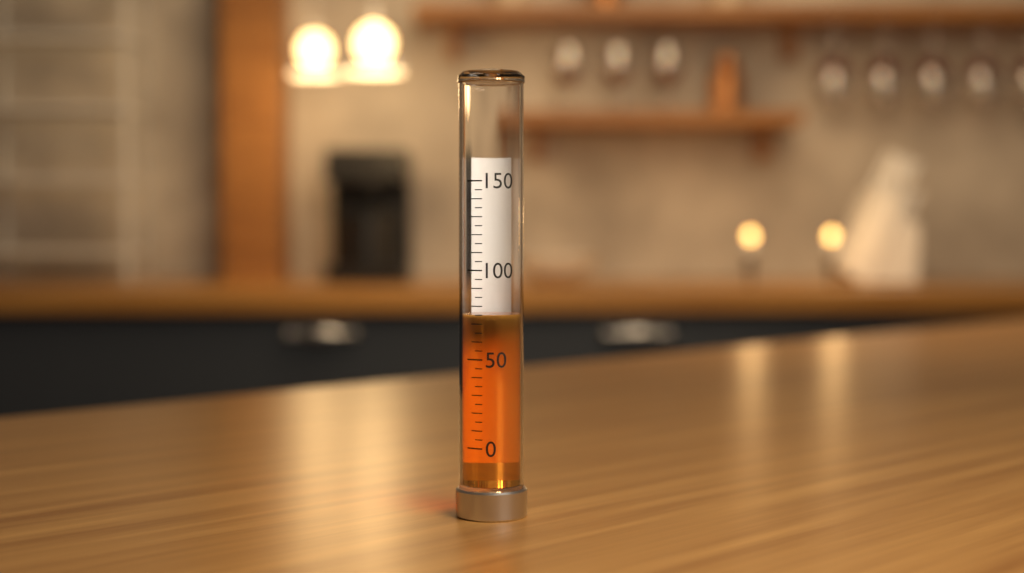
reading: 75 (no unit)
